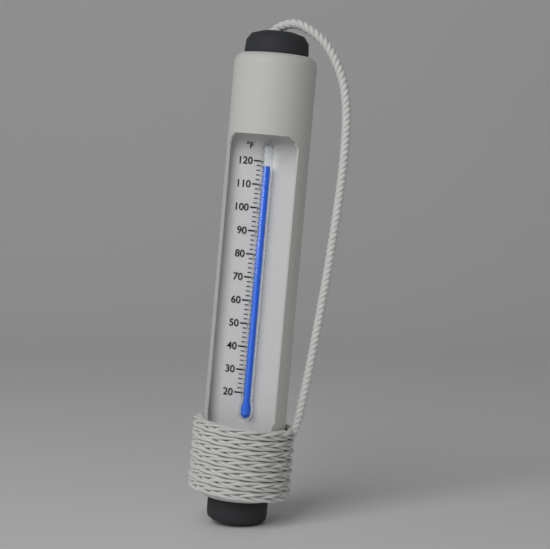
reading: 118 °F
